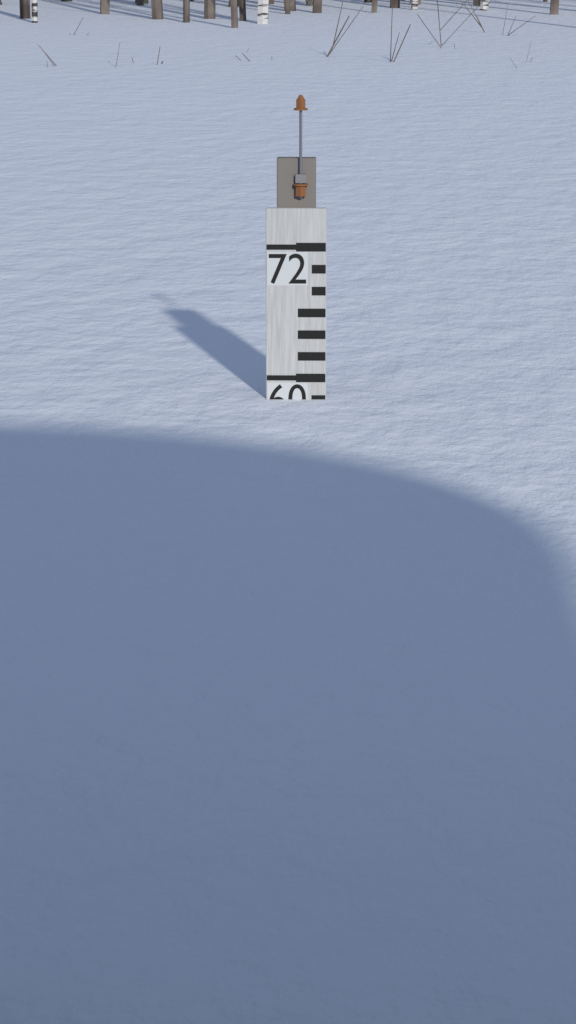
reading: 58 (no unit)
